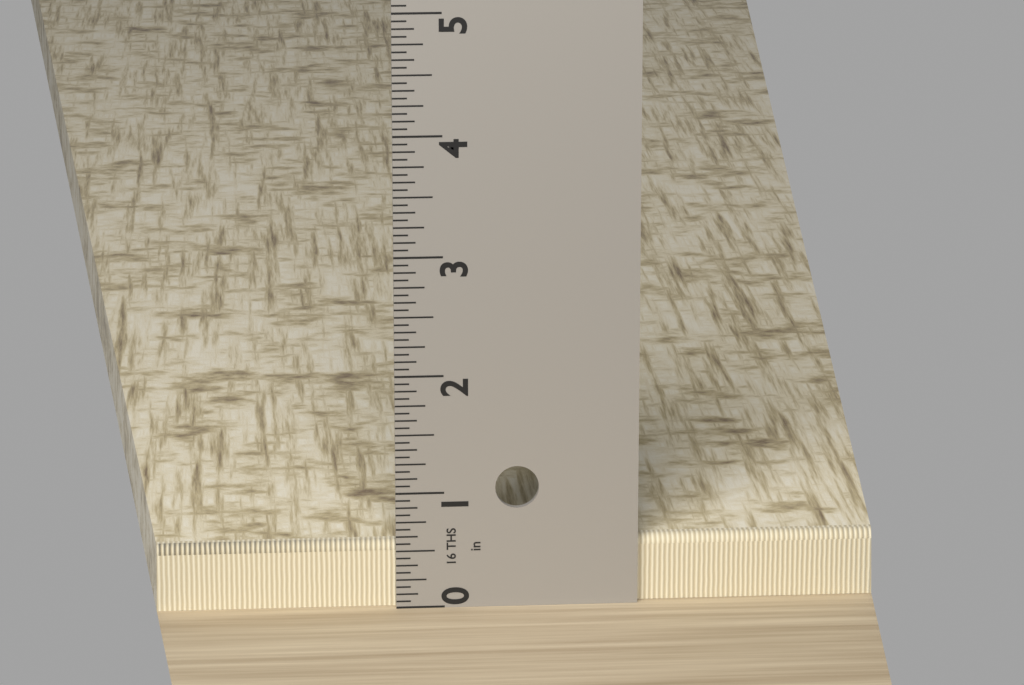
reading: 0.5625 in
